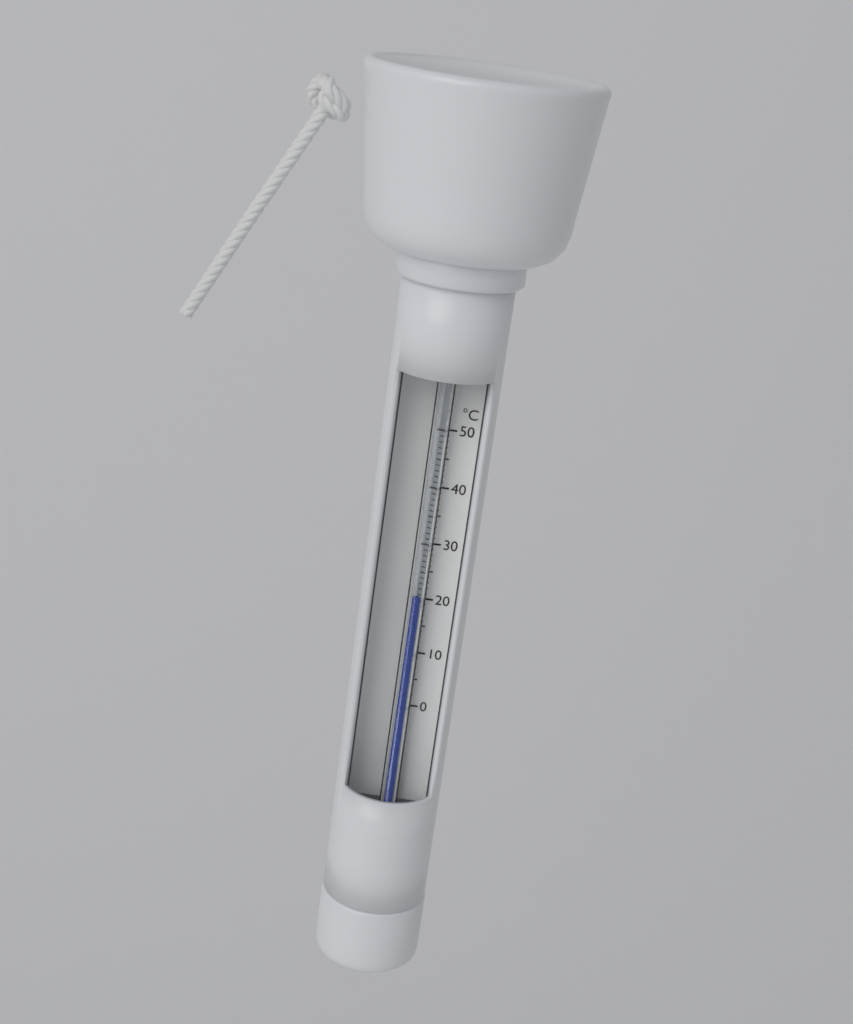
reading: 21 °C
